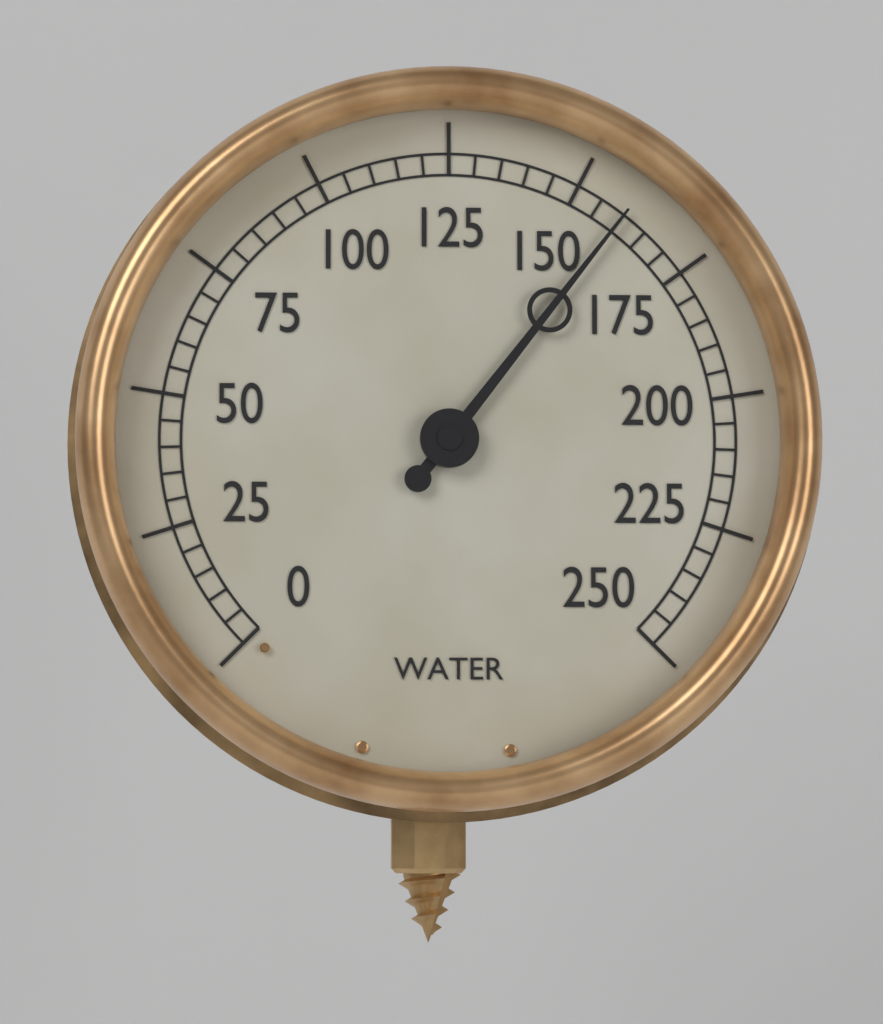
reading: 160 (no unit)
